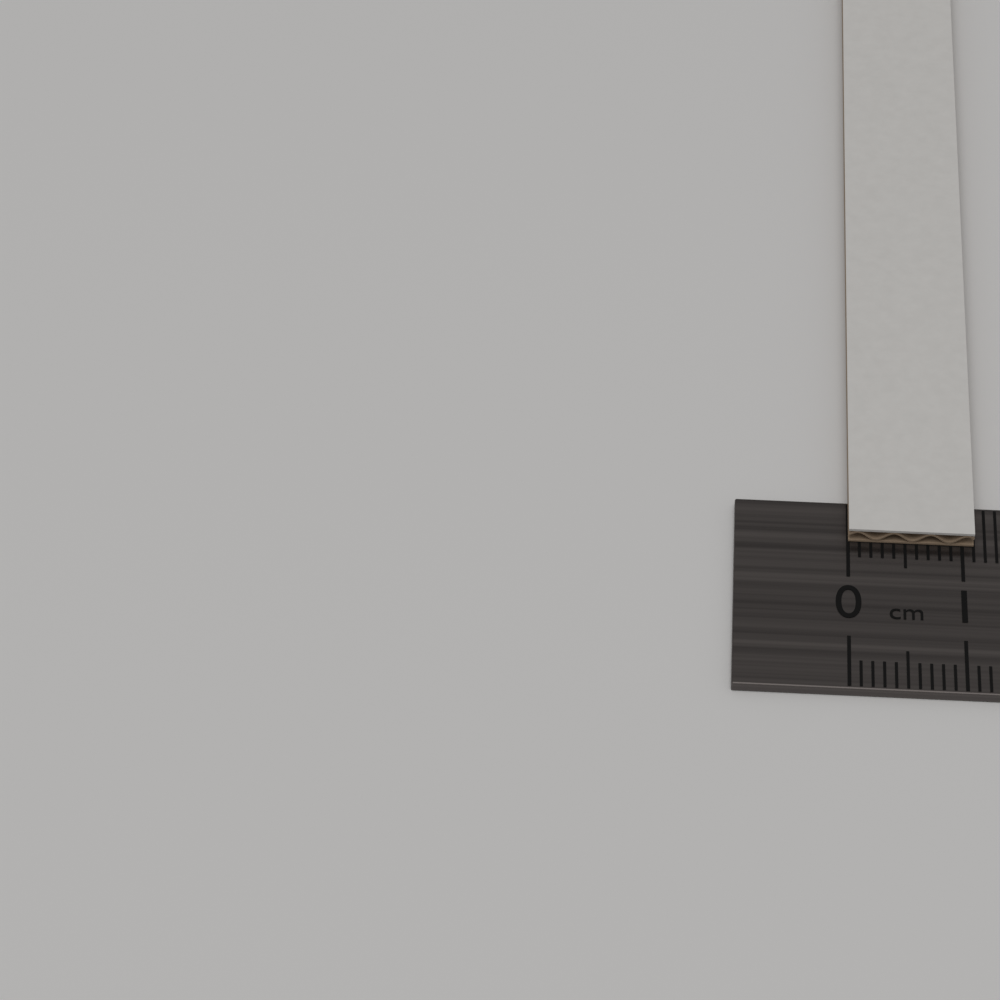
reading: 1.1 cm
